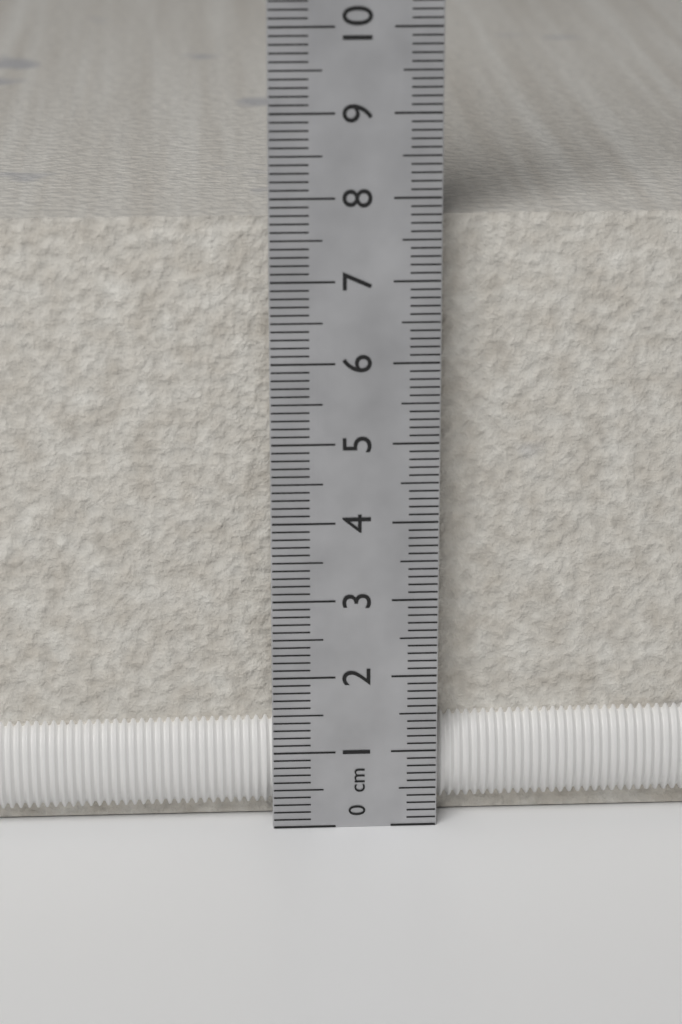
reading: 7.7 cm
